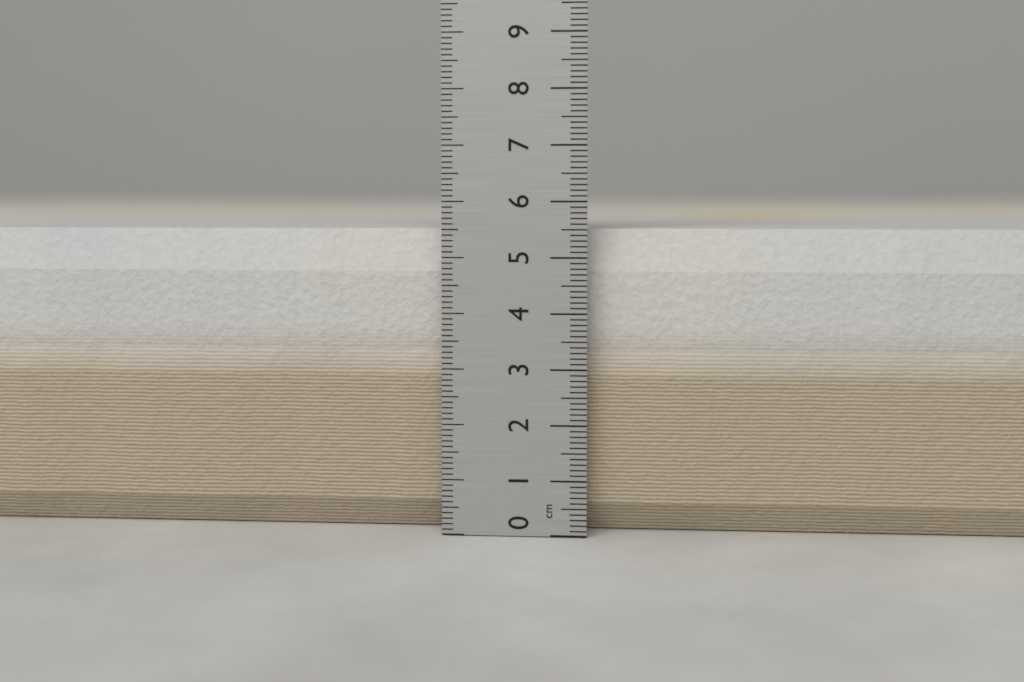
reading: 5.5 cm
